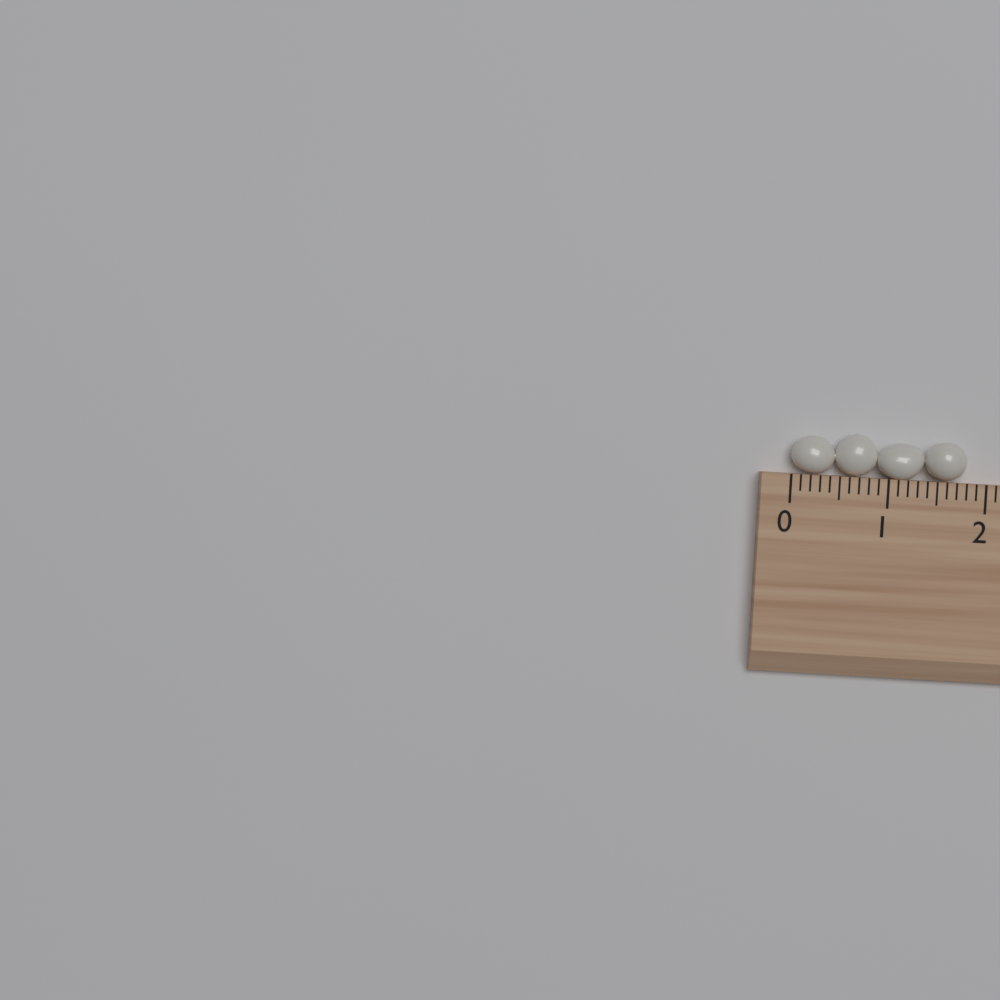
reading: 1.8 (no unit)
